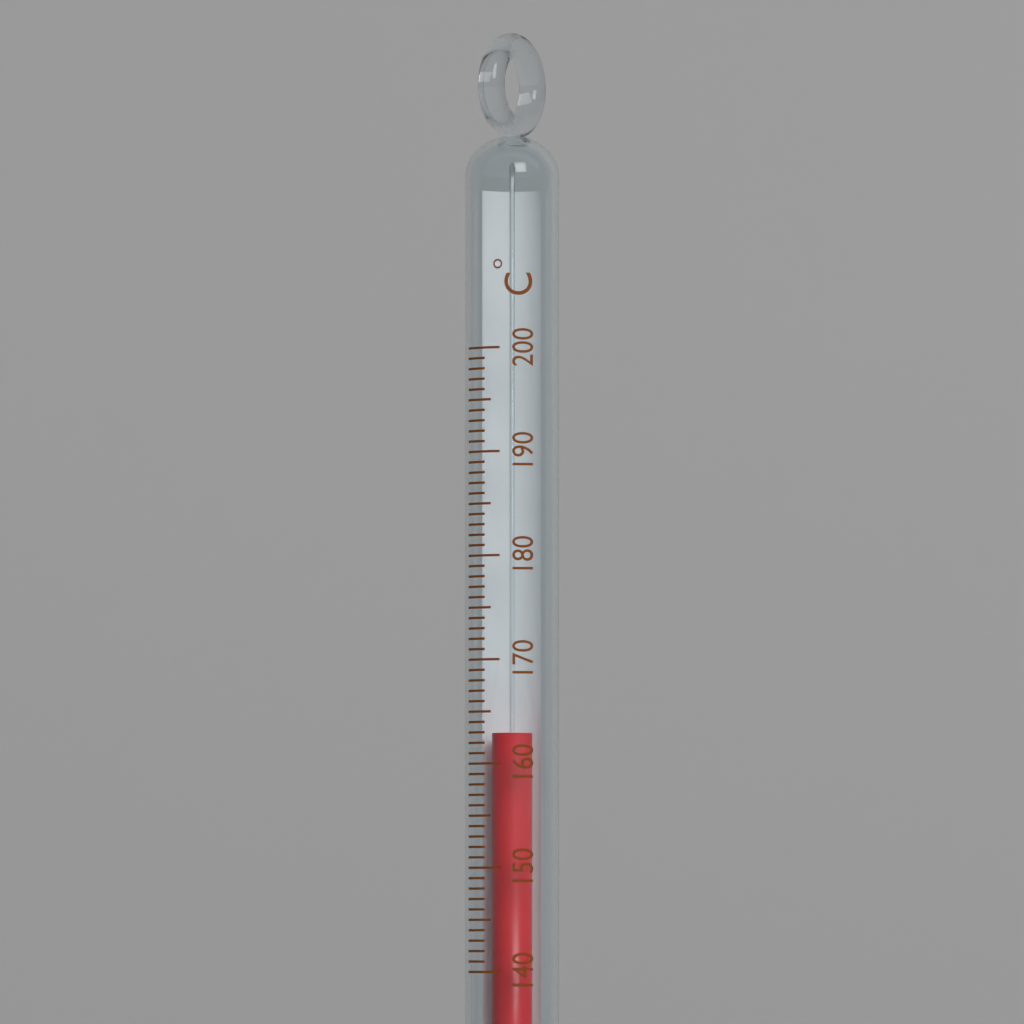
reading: 163 °C
